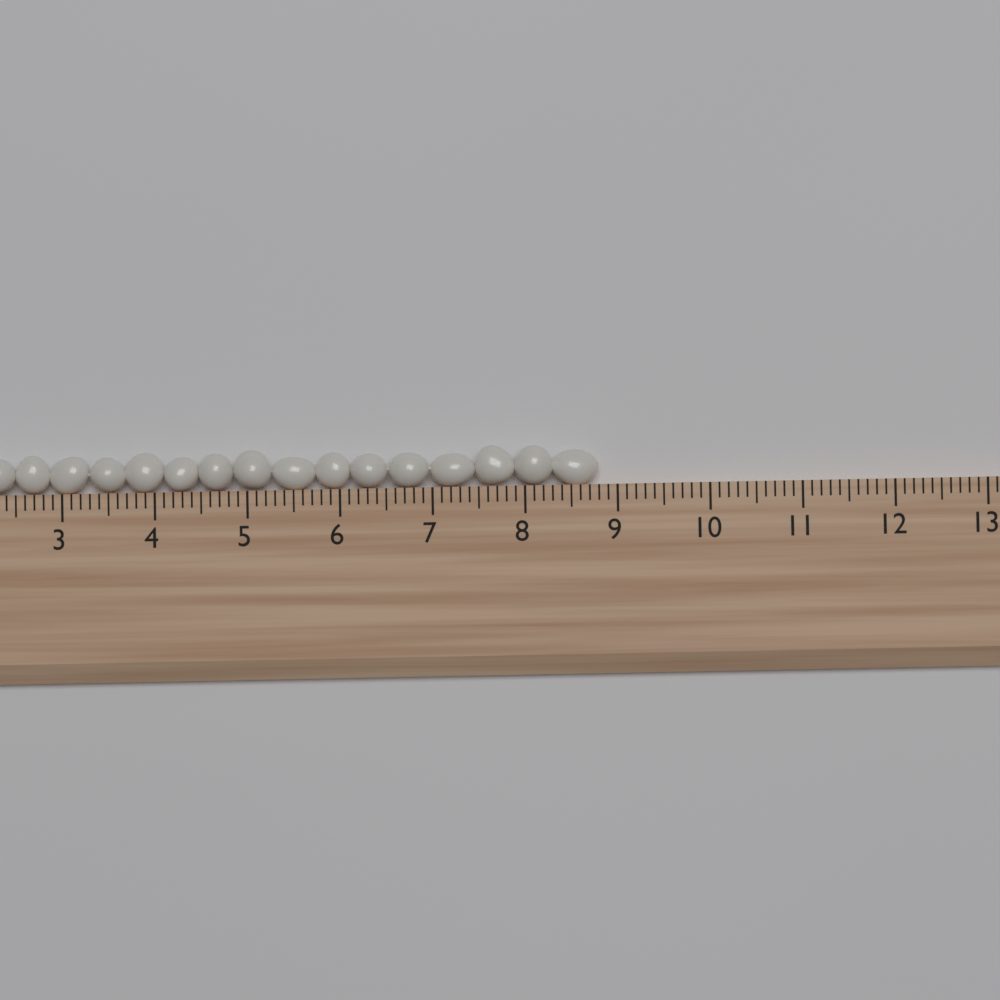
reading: 8.8 (no unit)
